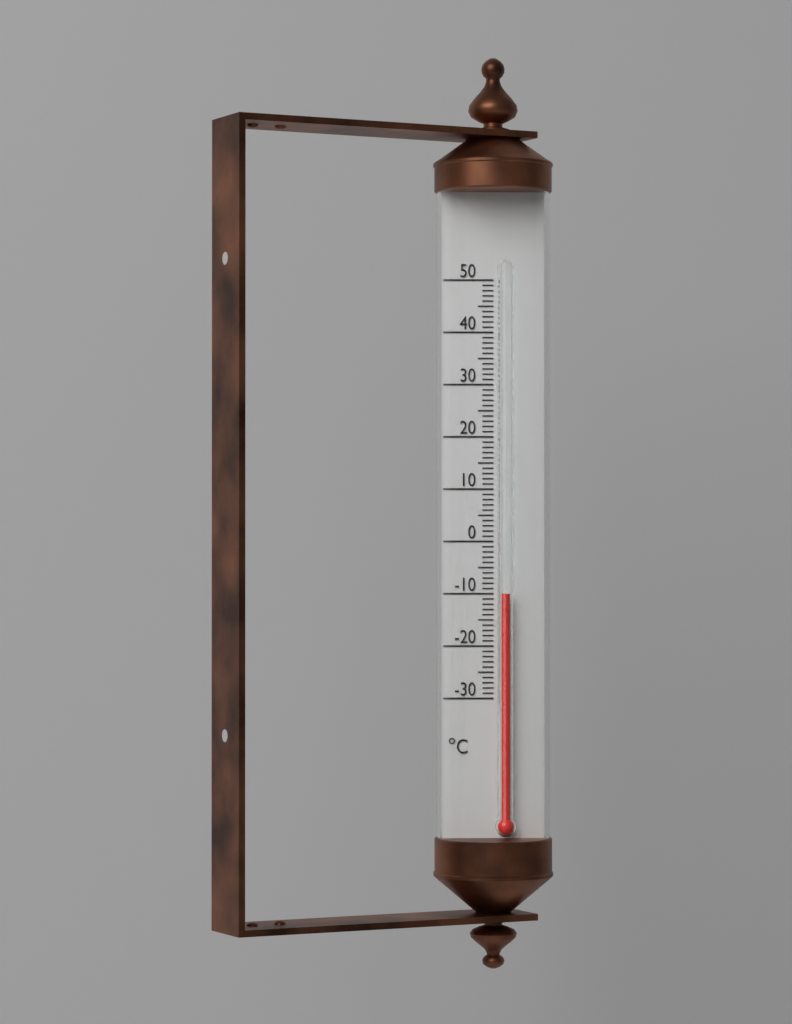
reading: -10 °C
